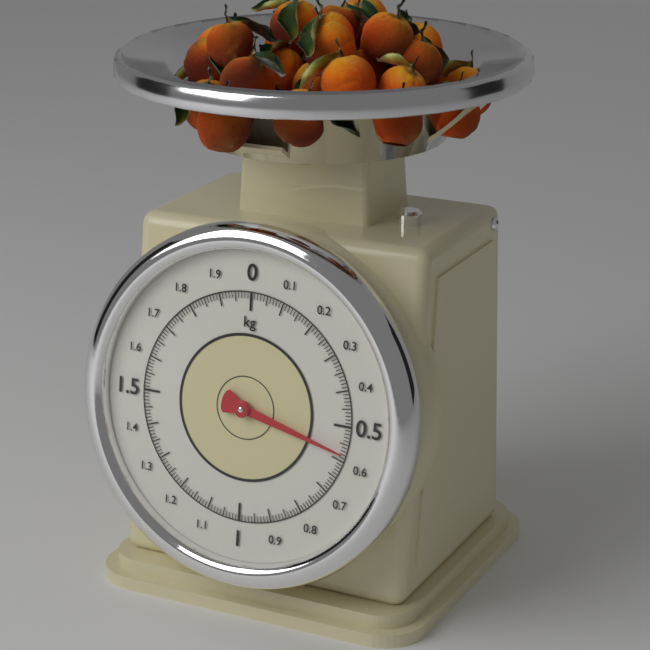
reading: 0.58 kg
